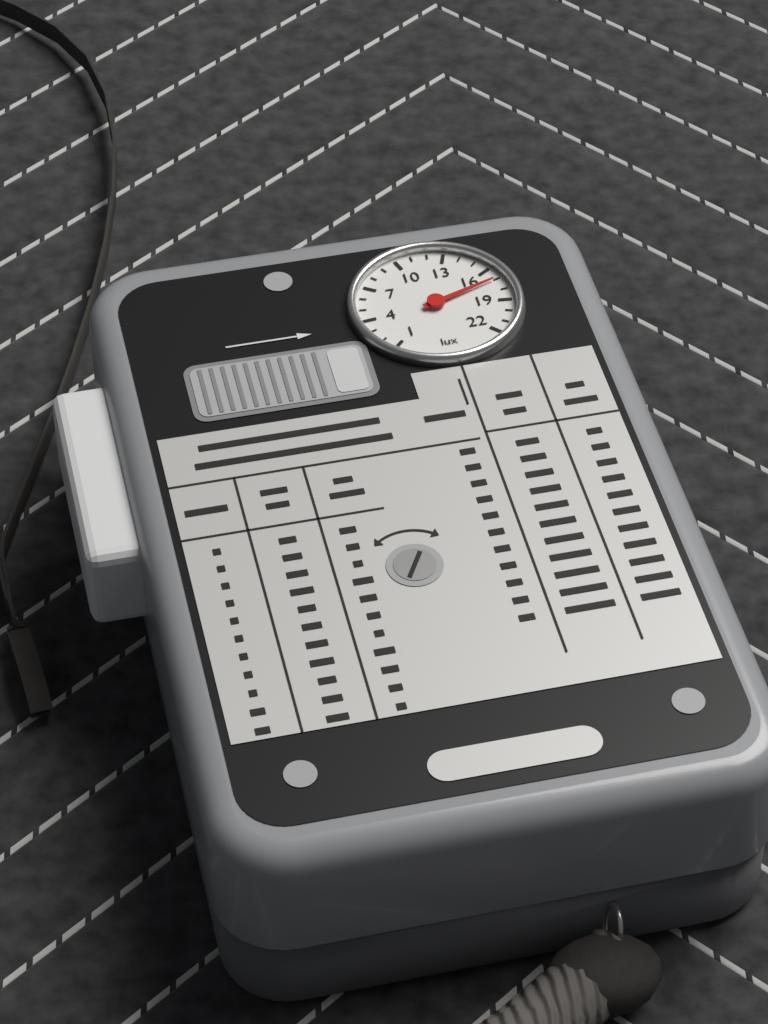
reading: 17 lux
